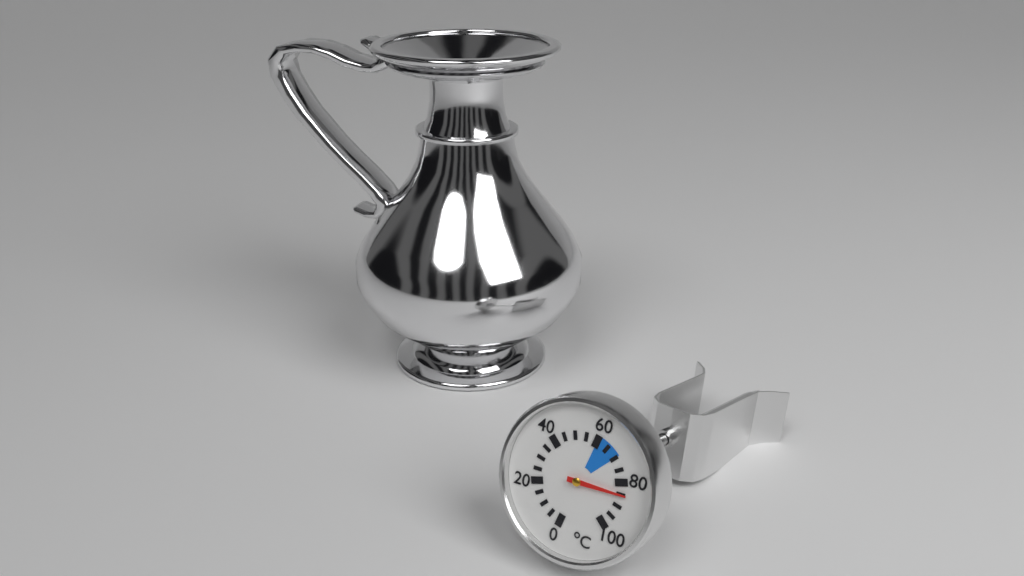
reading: 85 °C
